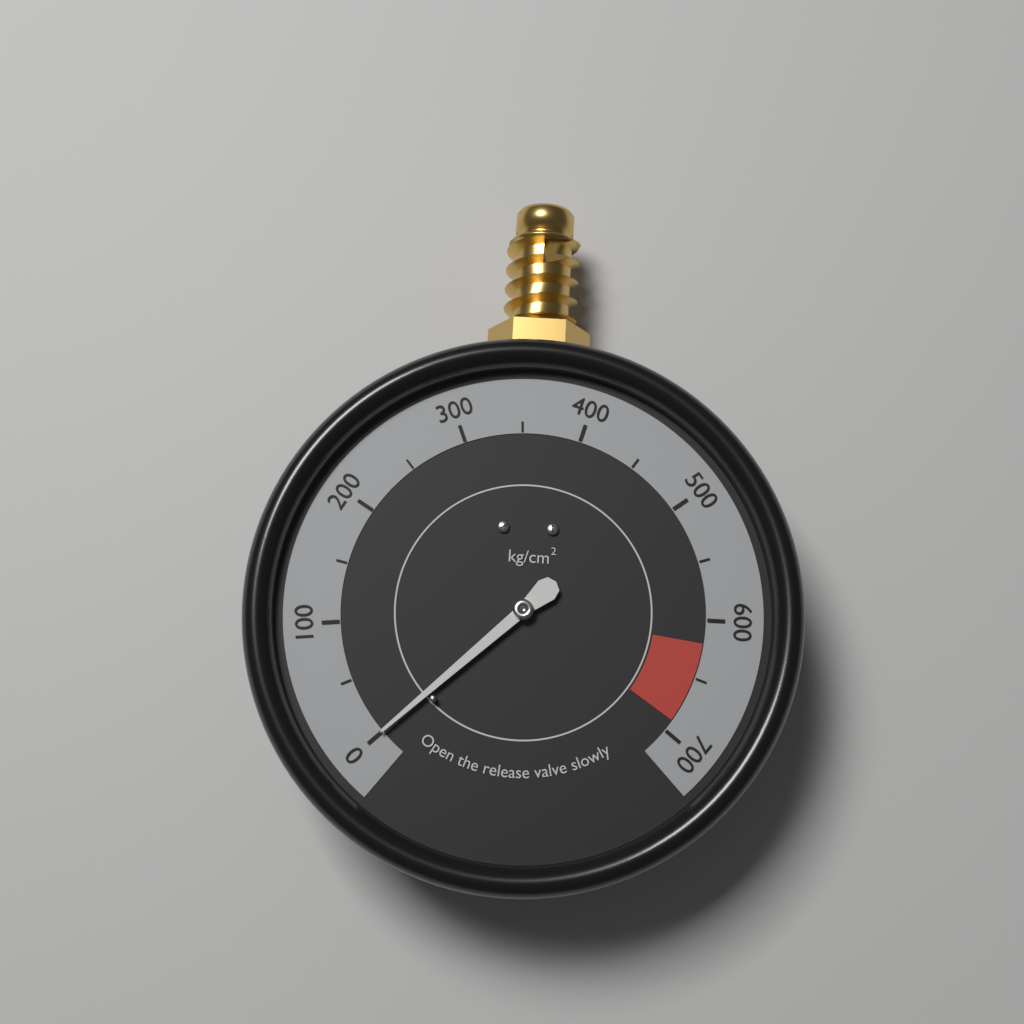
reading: 0 kg/cm²
